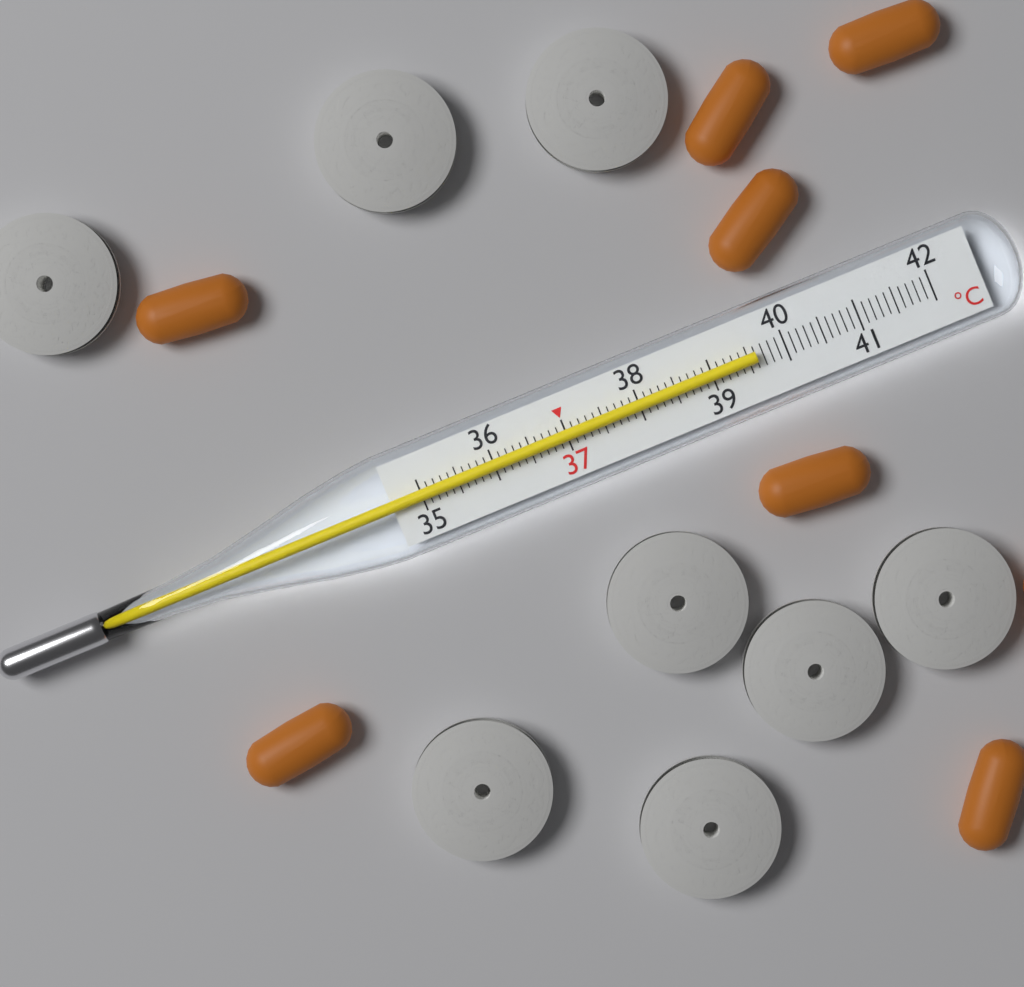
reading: 39.6 °C
